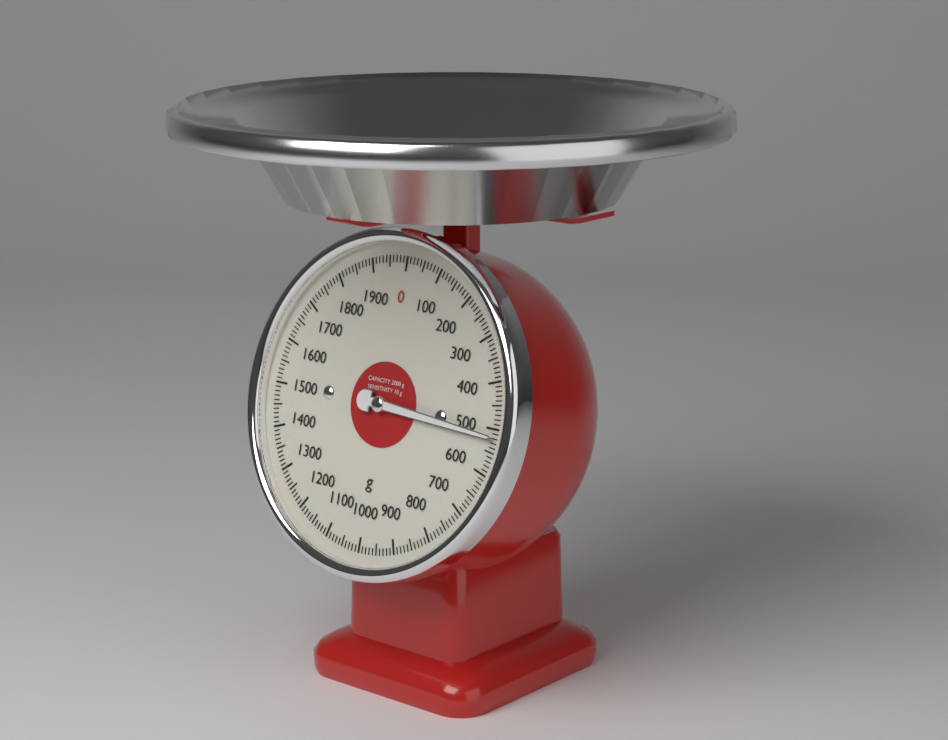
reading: 520 g
